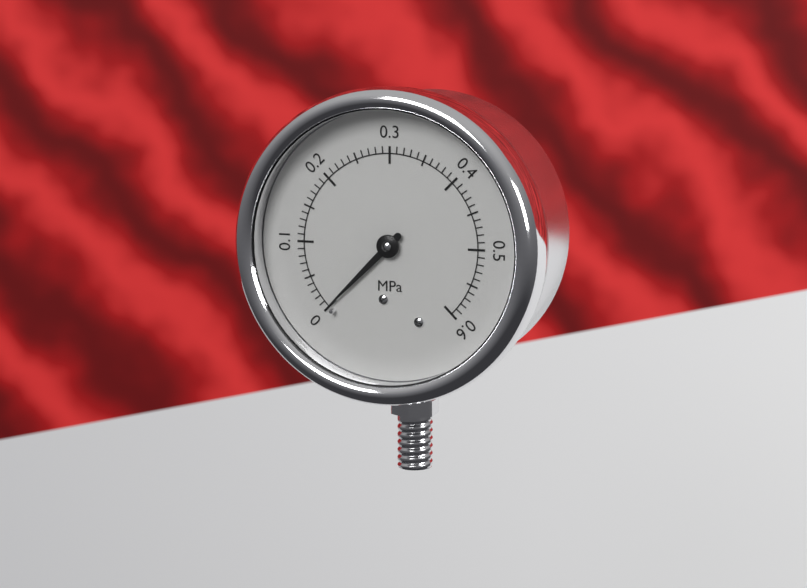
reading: 0.00 MPa
